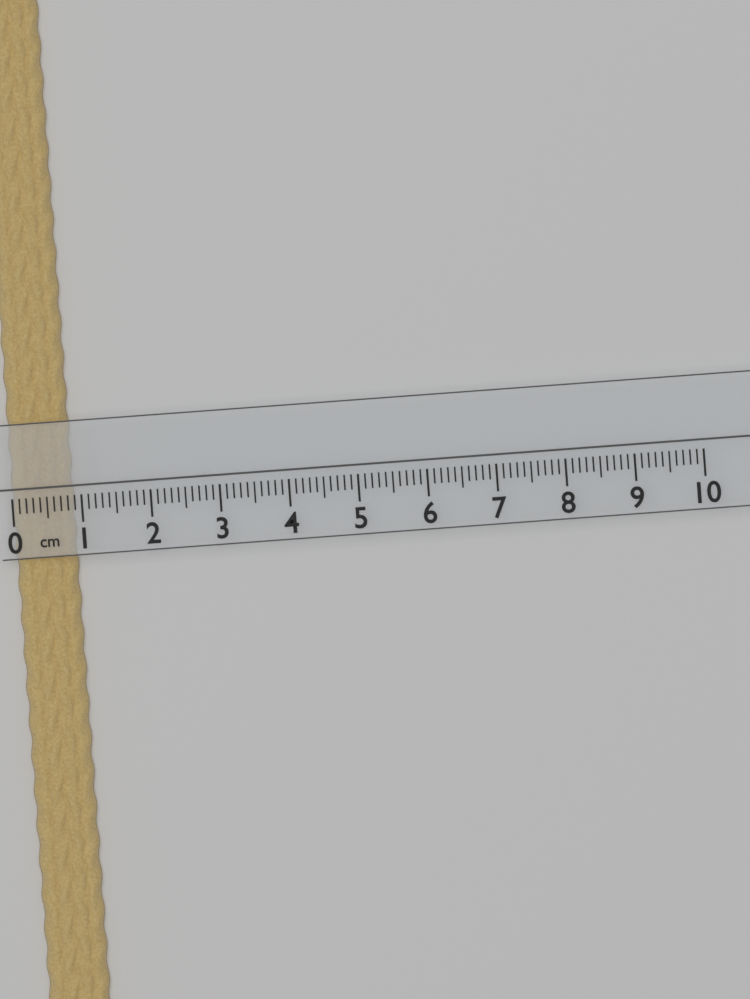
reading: 0.9 cm
